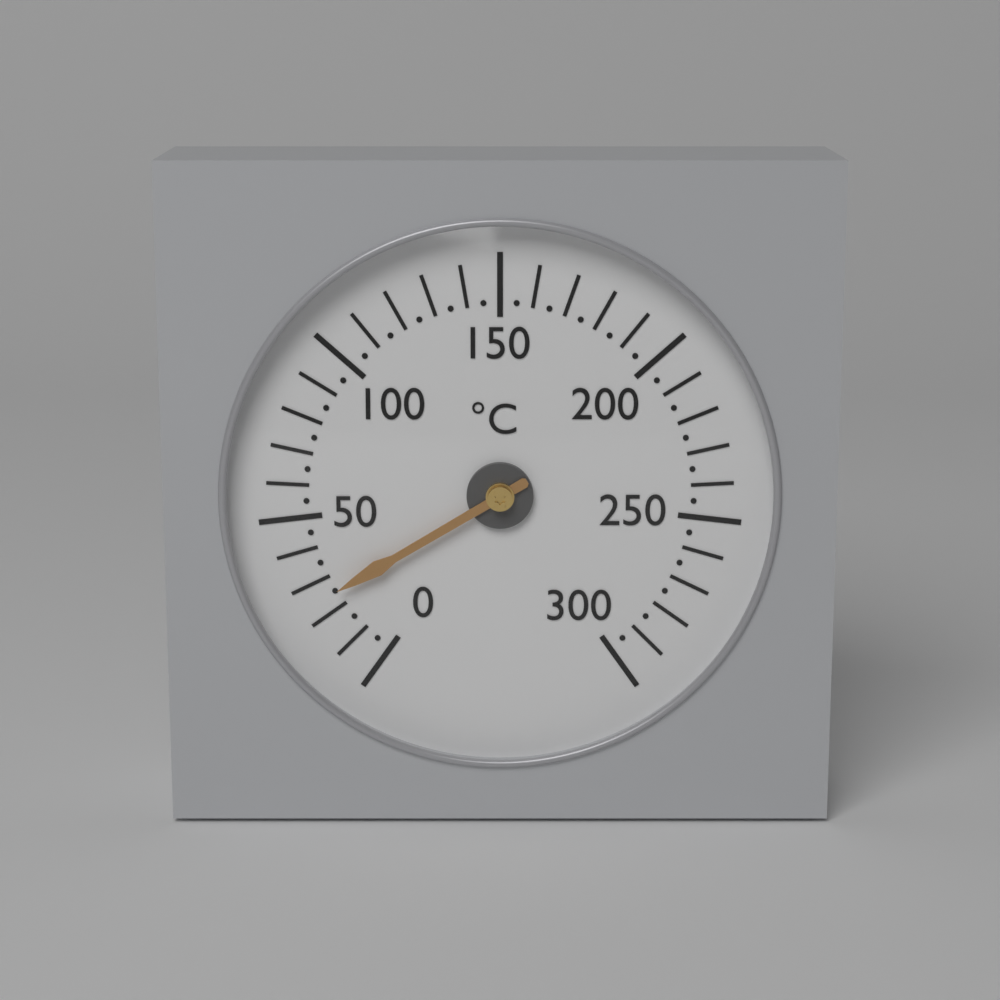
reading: 25 °C
